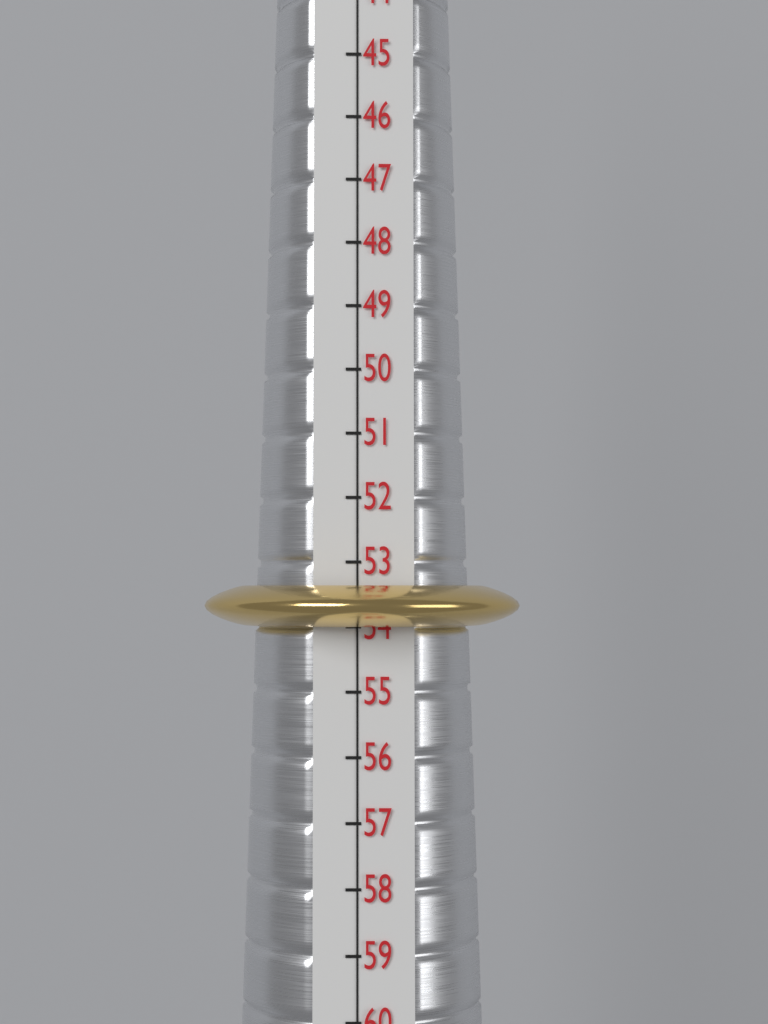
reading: 54 (no unit)
